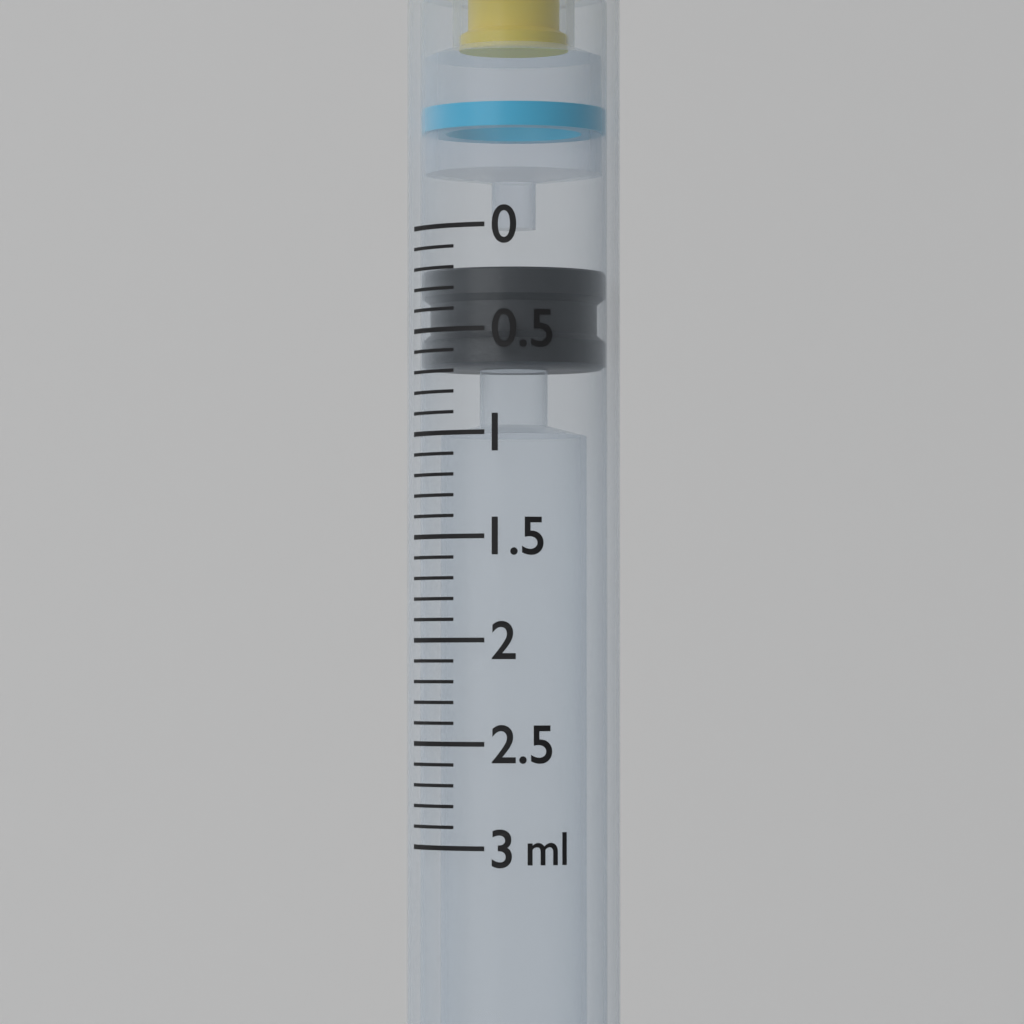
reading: 0.2 ml
